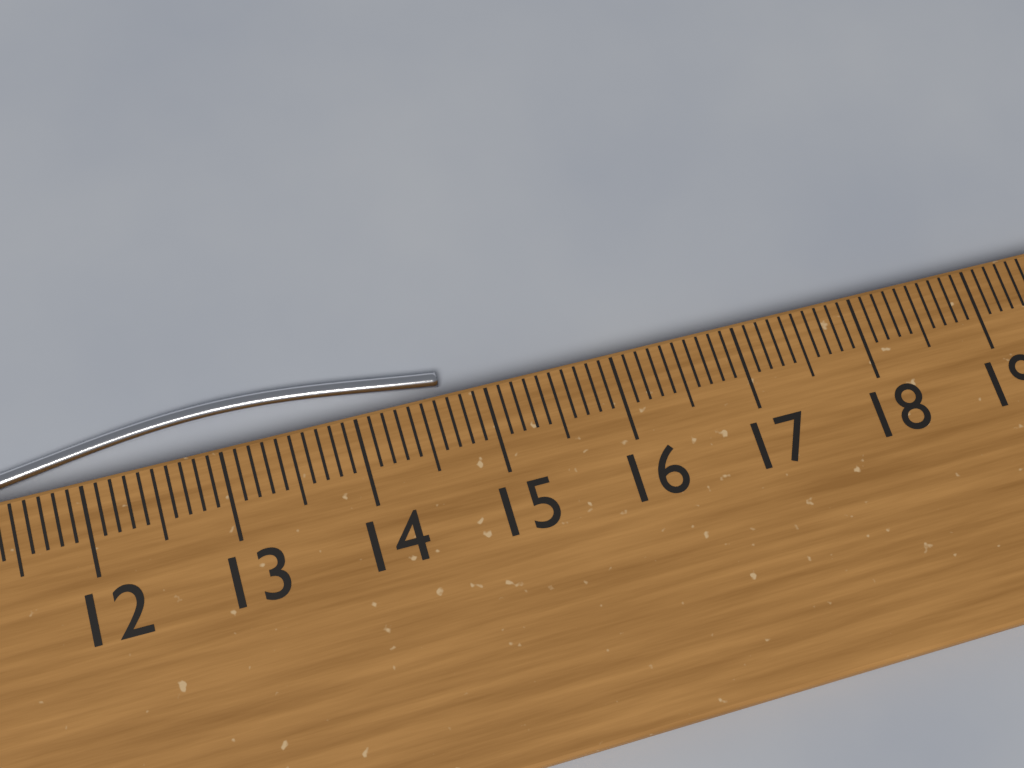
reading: 14.7 cm
